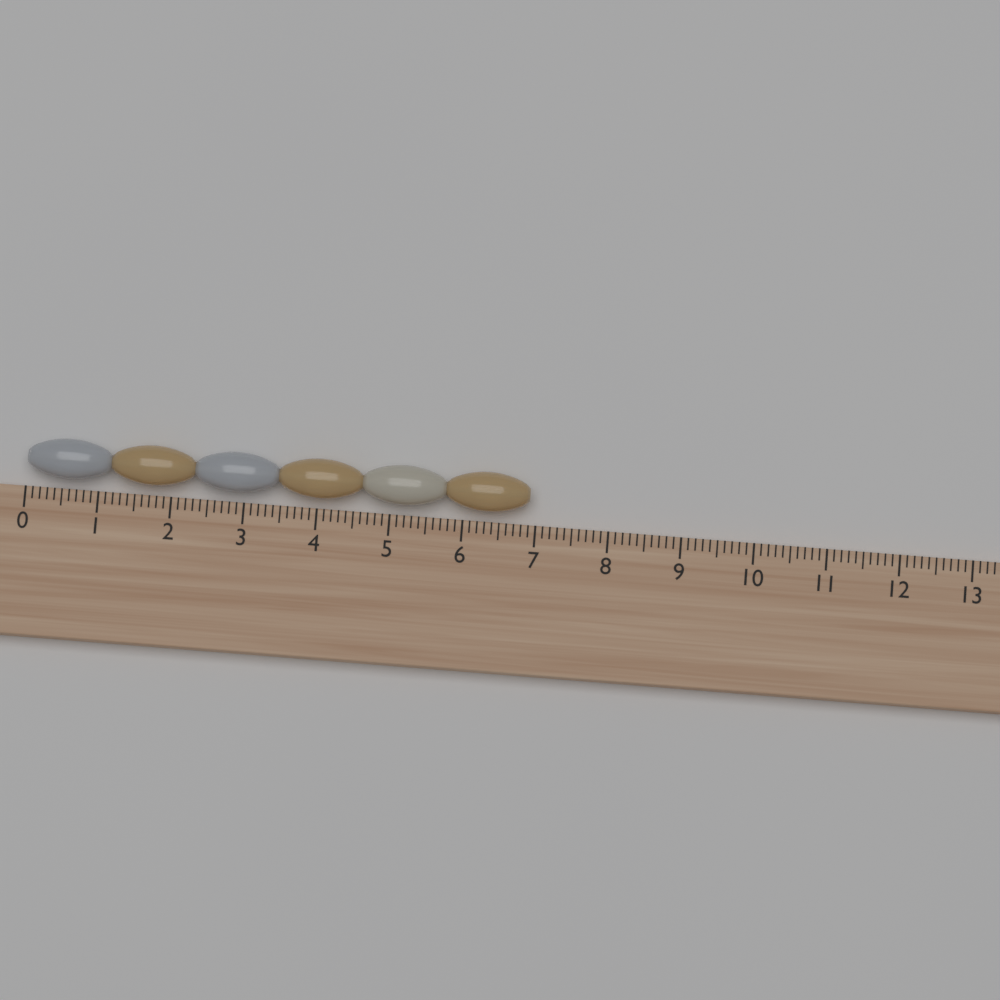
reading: 6.9 (no unit)
